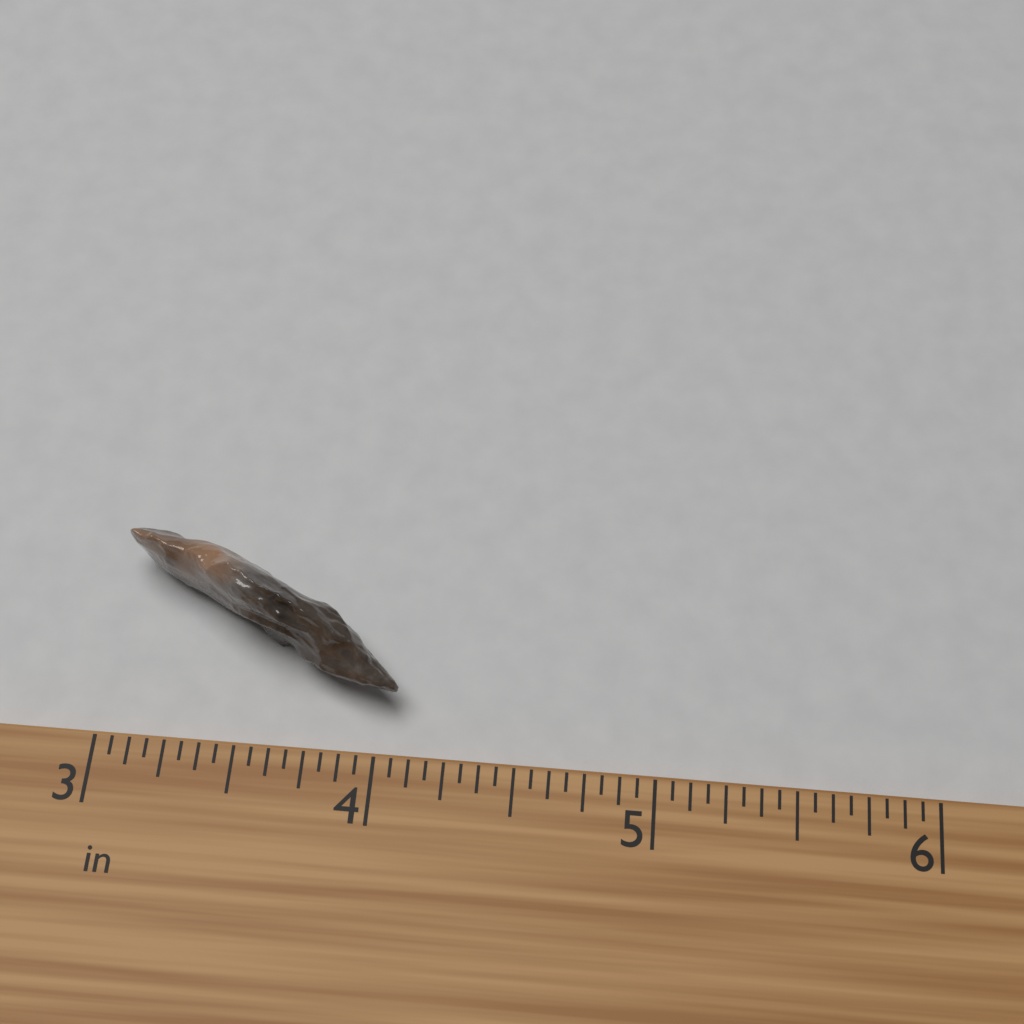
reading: 4.0625 in
